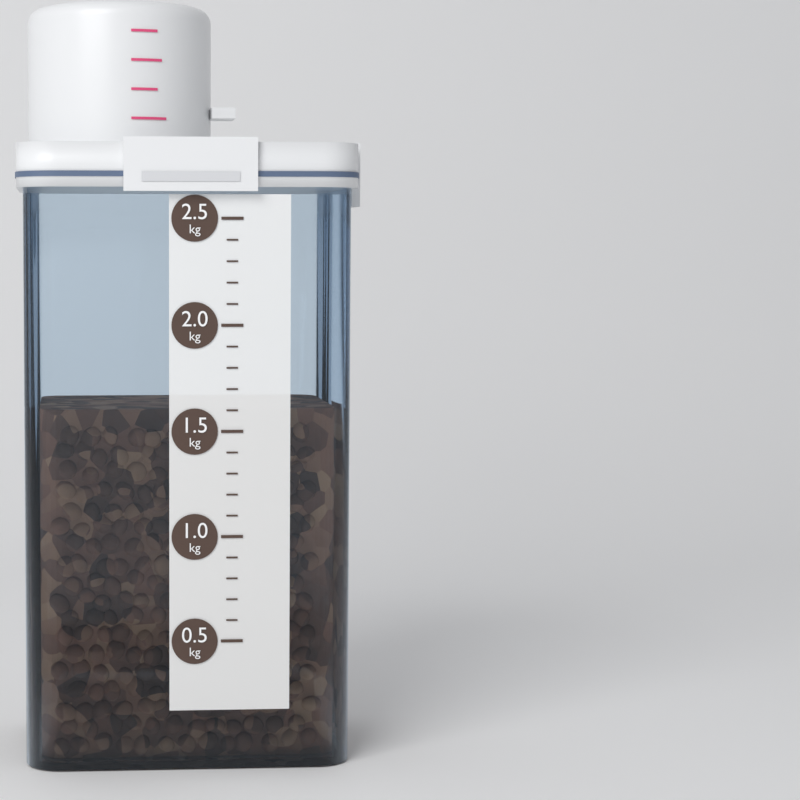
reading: 1.6 kg
